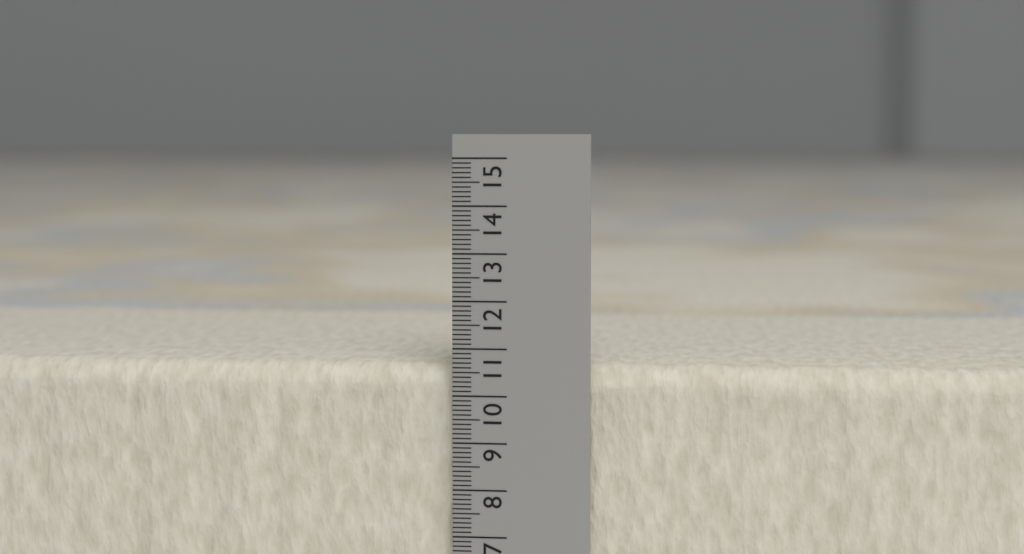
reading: 10.6 (no unit)
